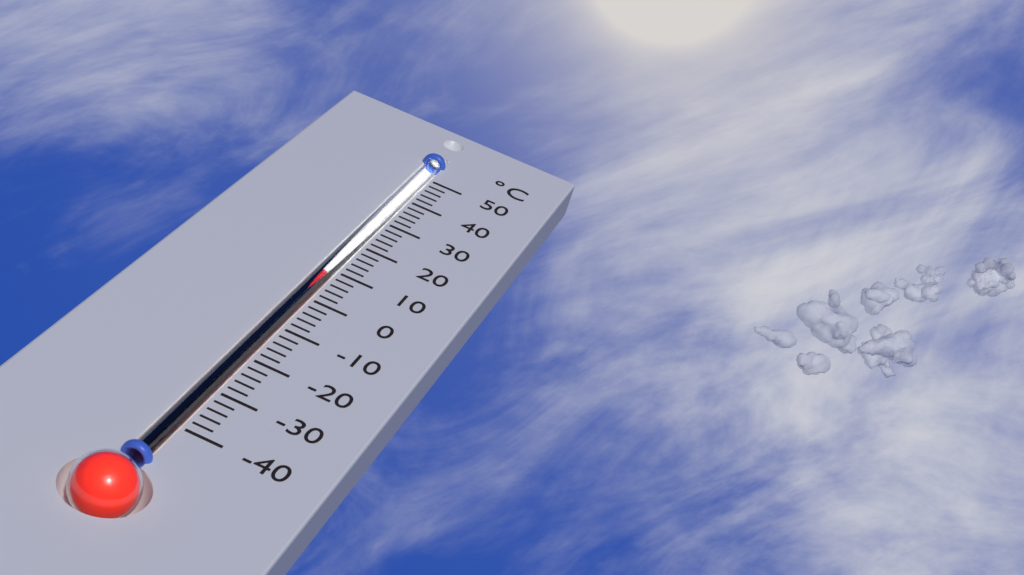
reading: 8 °C
